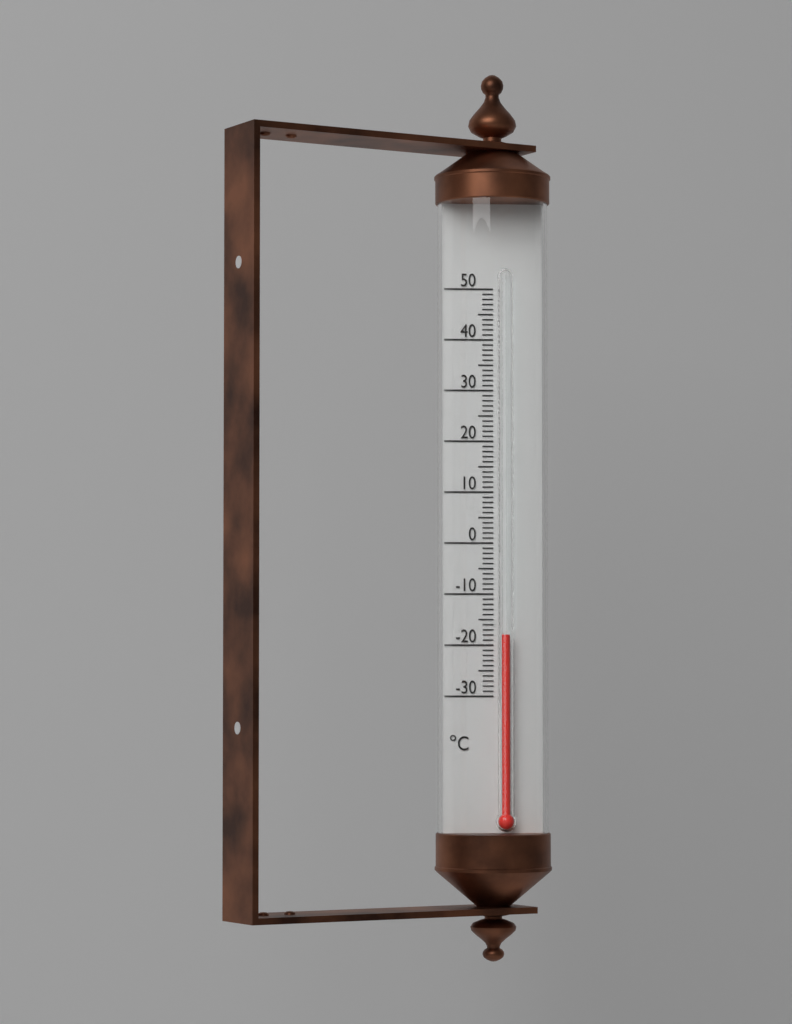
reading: -18 °C
